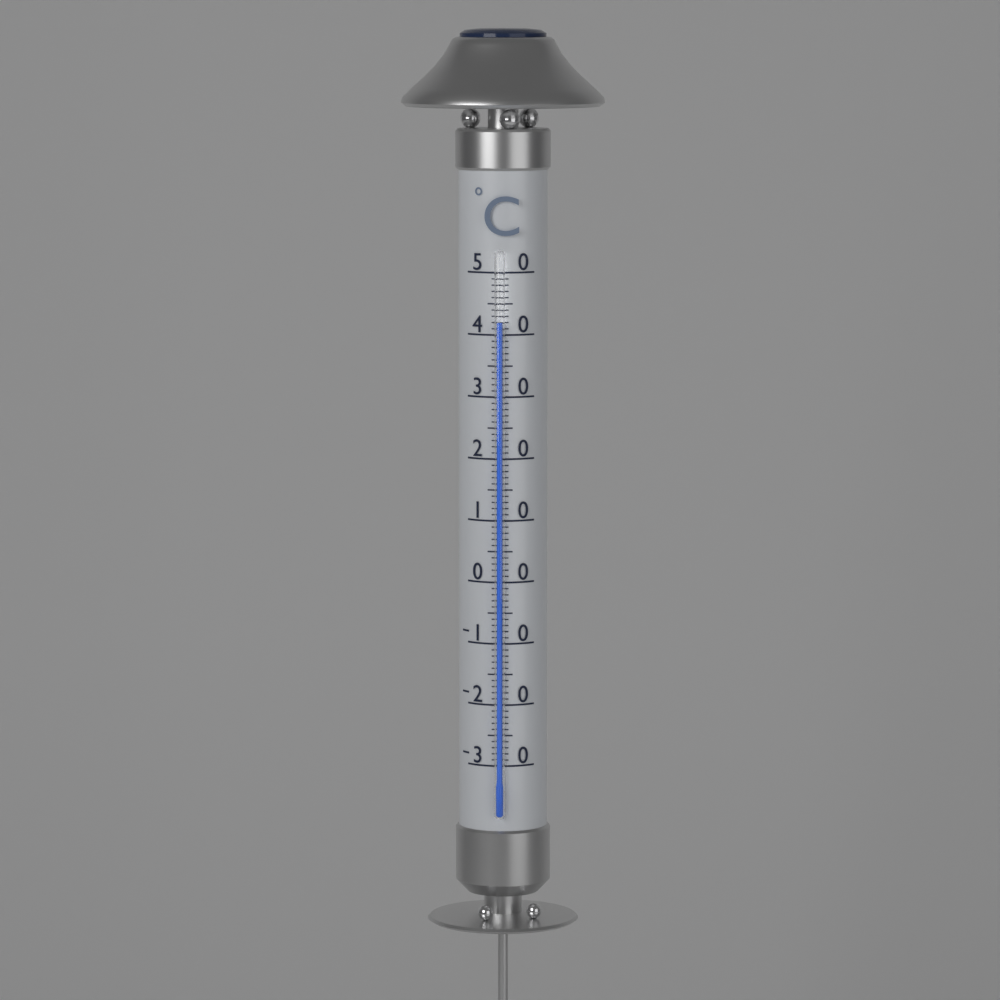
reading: 42 °C
